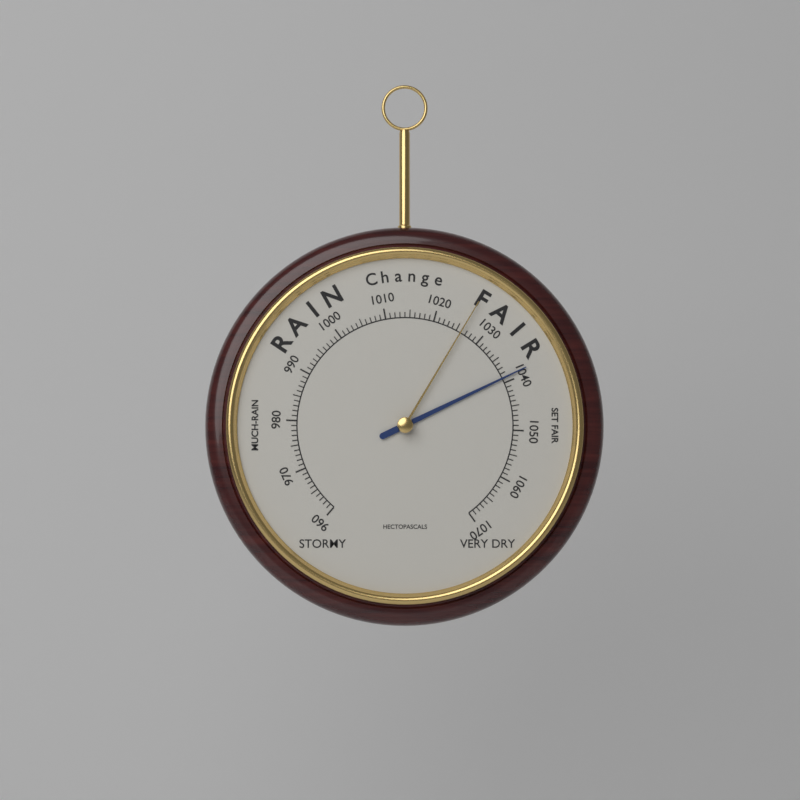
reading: 1039 hPa
